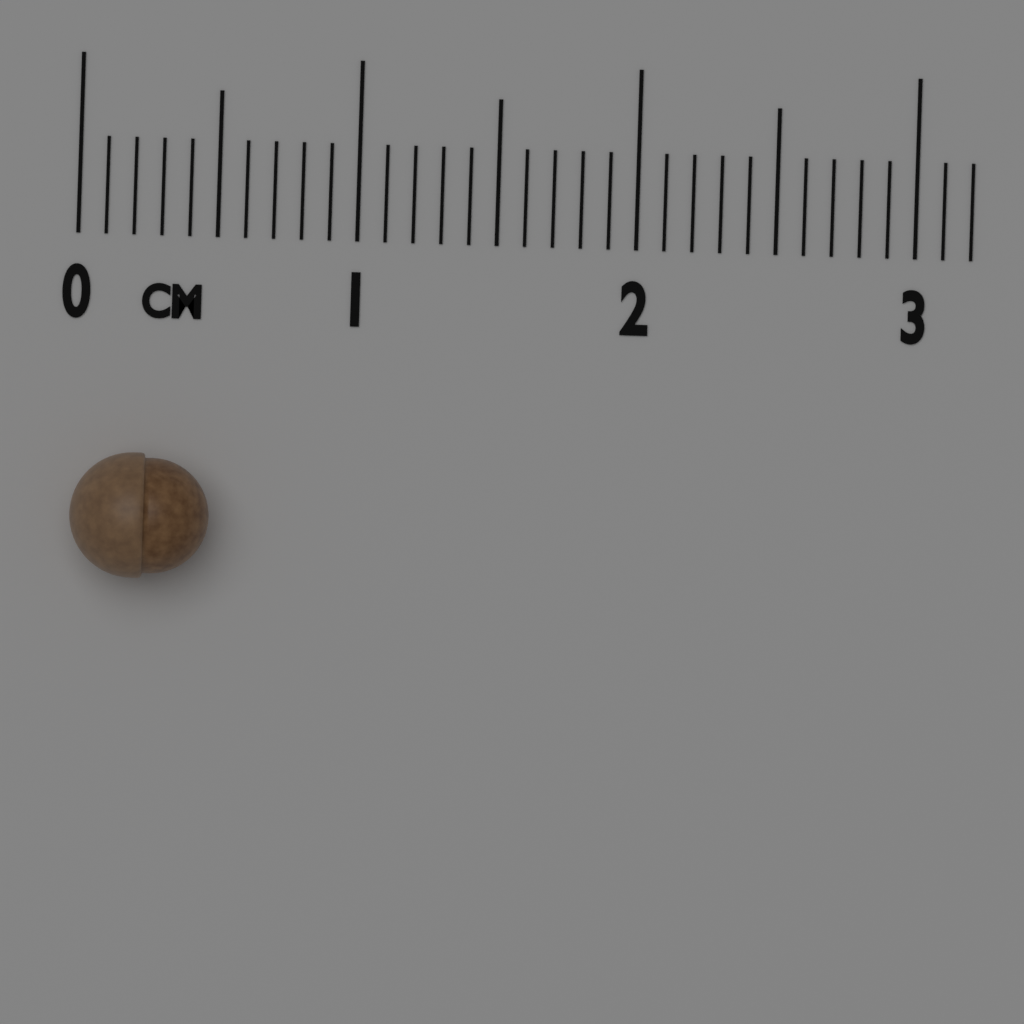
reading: 0.5 cm
